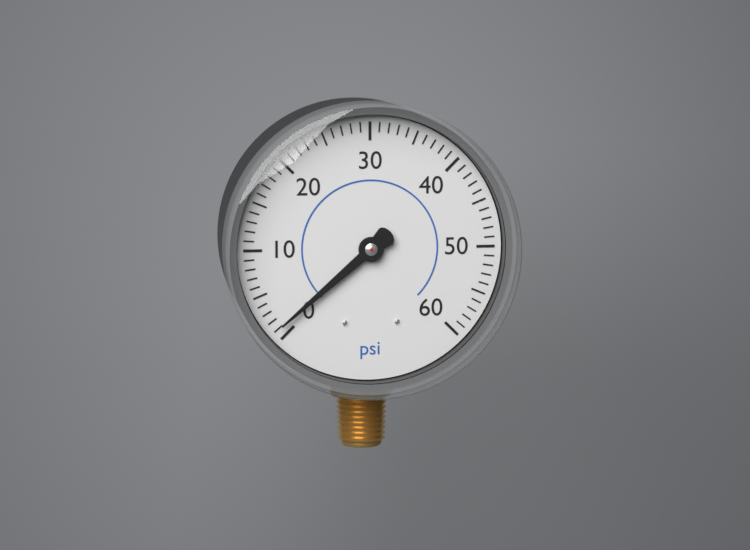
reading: 1 psi
